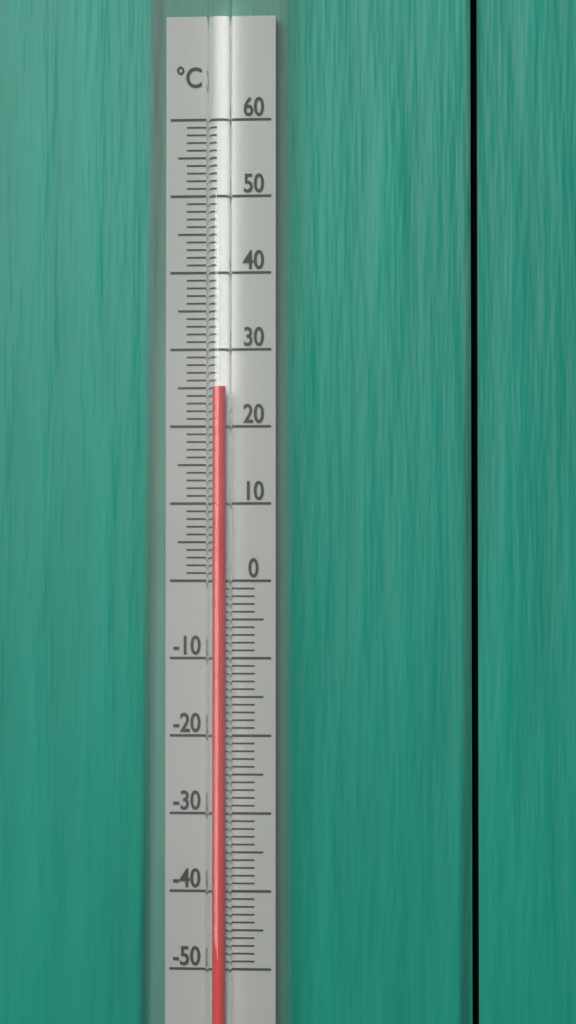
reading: 25 °C
